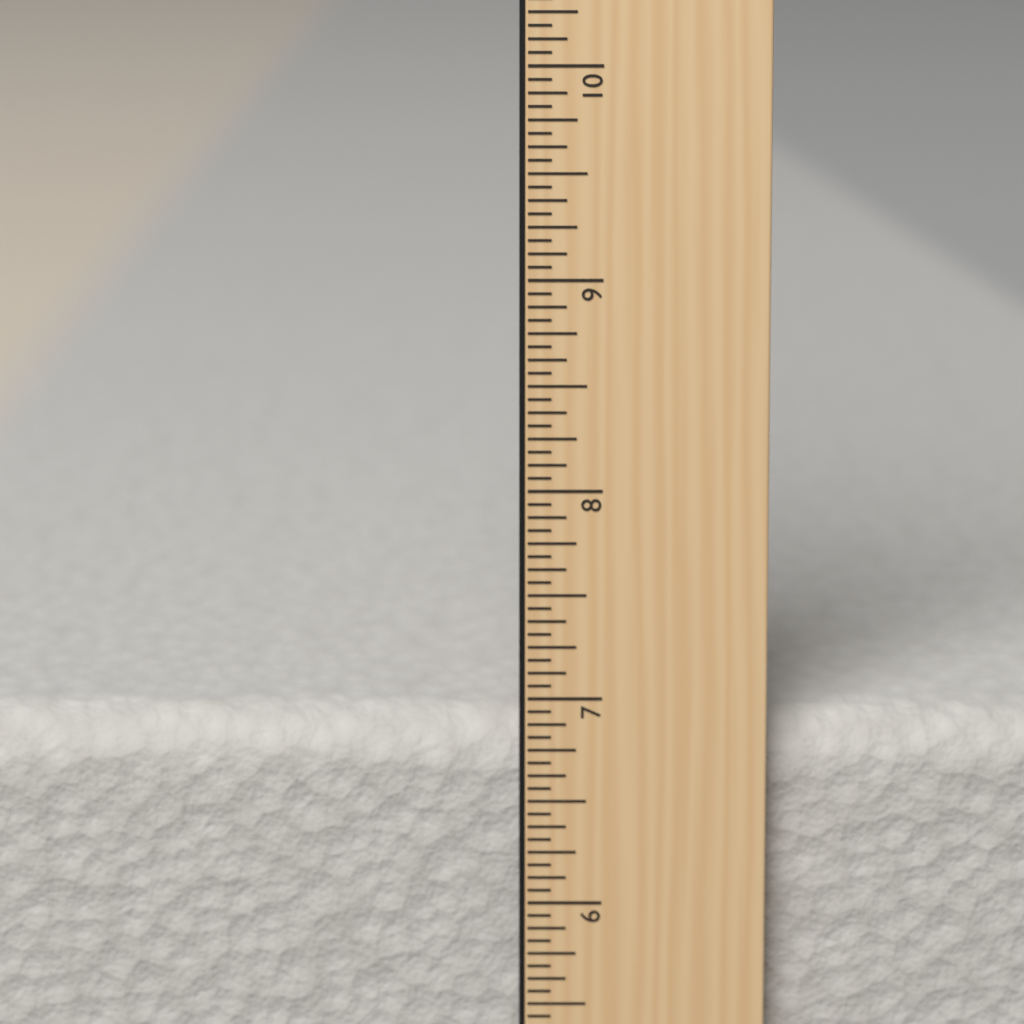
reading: 6.8750 in
